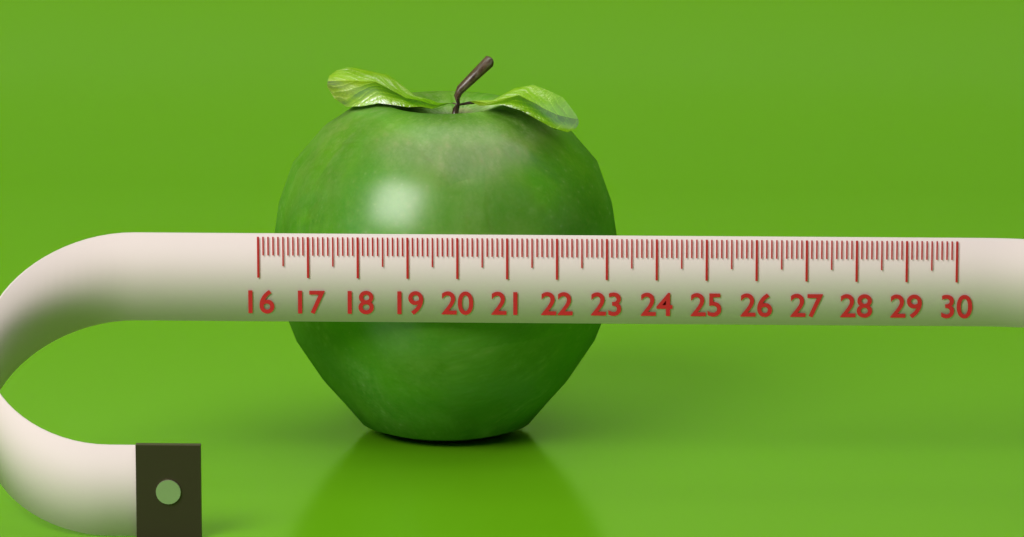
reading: 23.2 (no unit)
